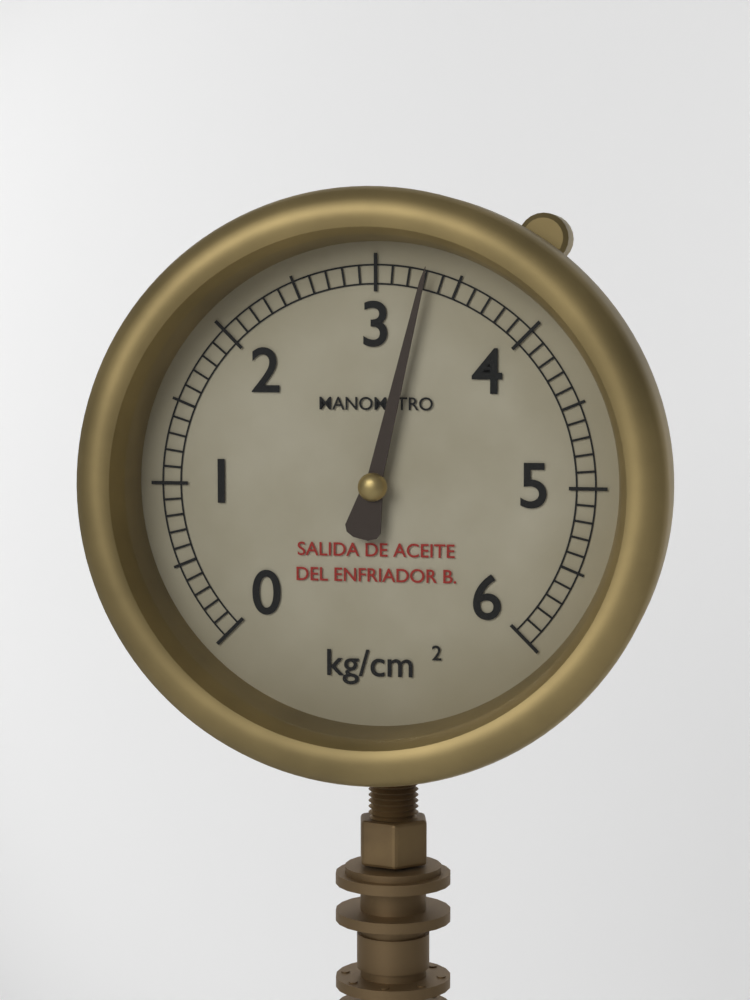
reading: 3.3 kg/cm²
